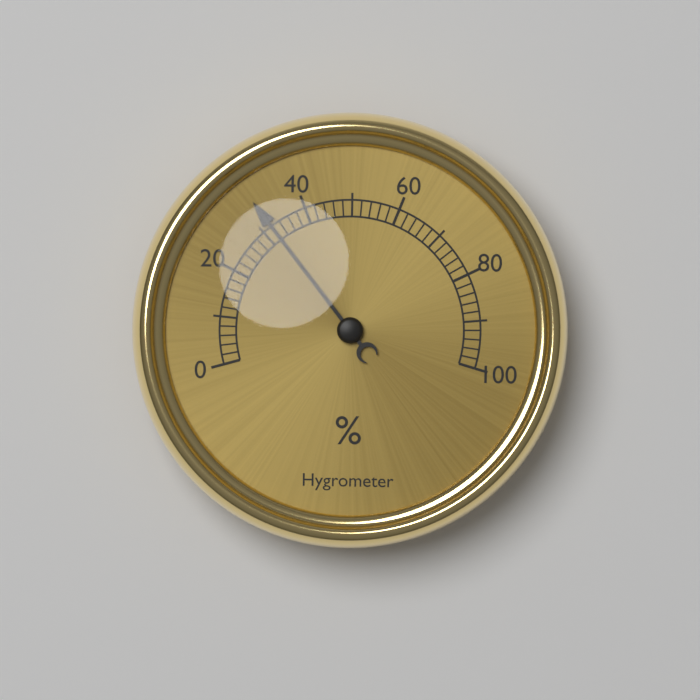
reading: 32 %
